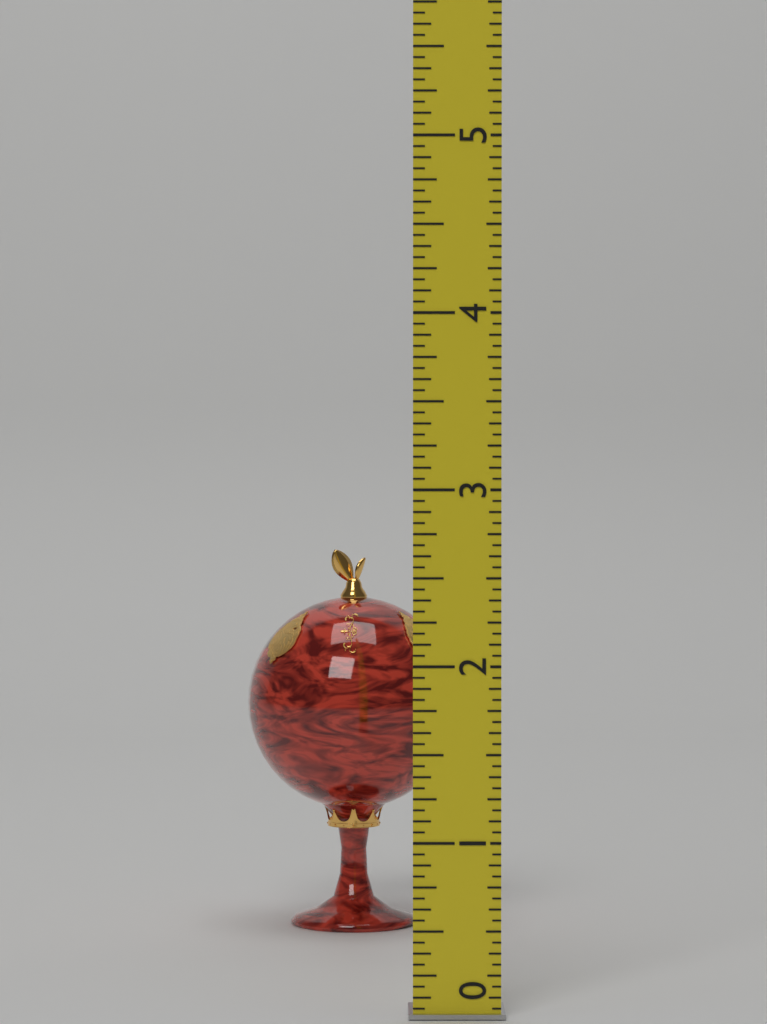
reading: 2.5625 (no unit)
